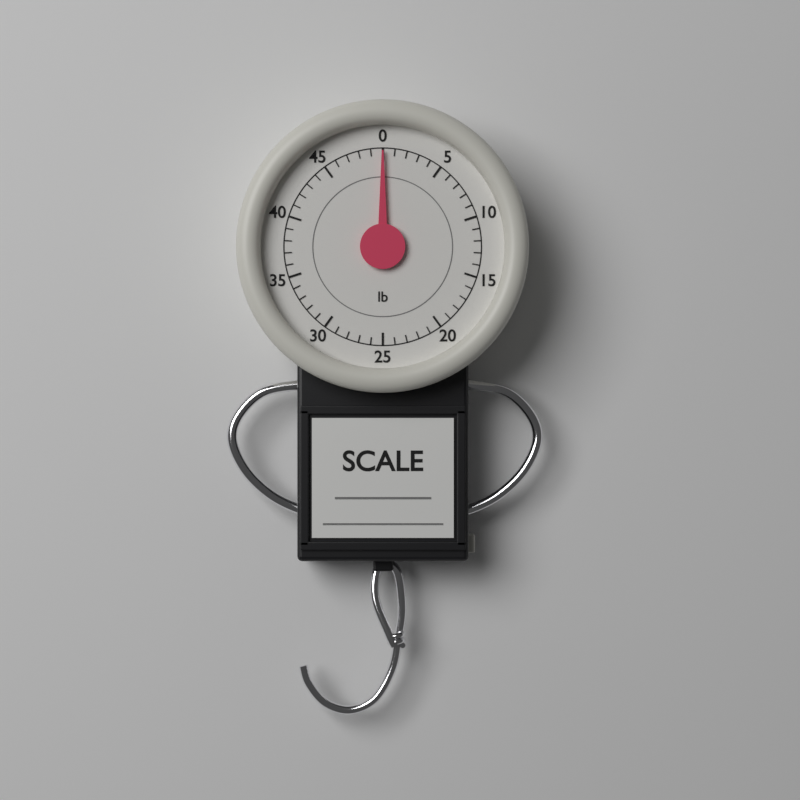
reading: 0 lb
